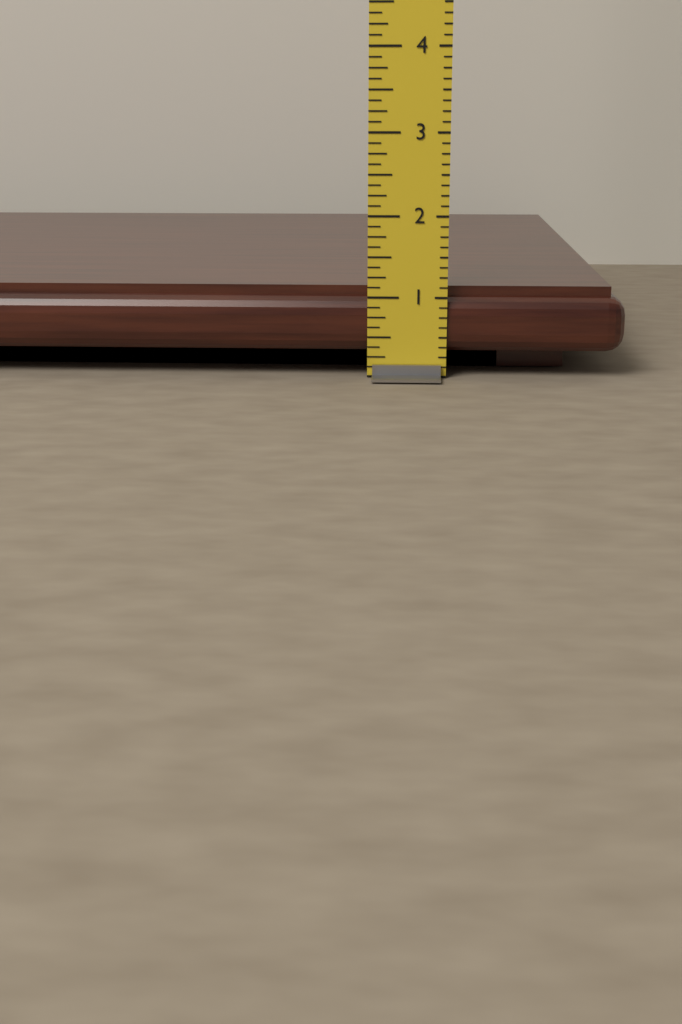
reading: 1.125 in
